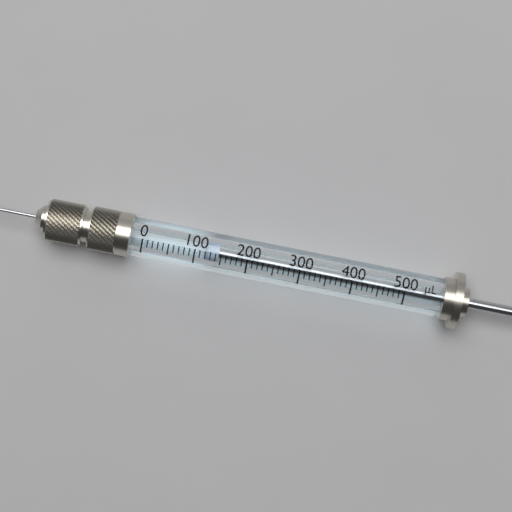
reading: 120 µL
